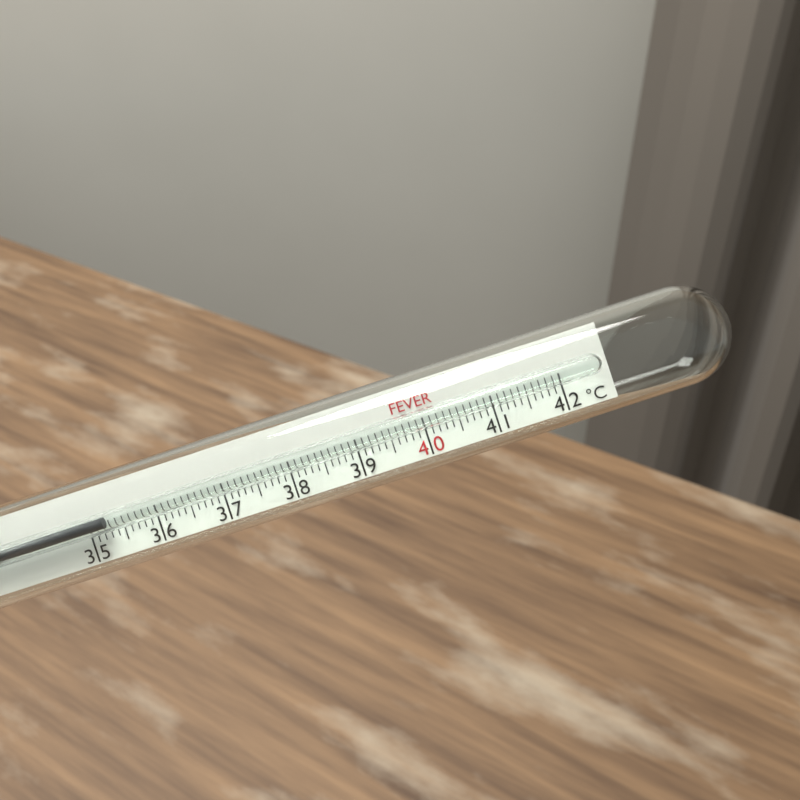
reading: 35.3 °C
